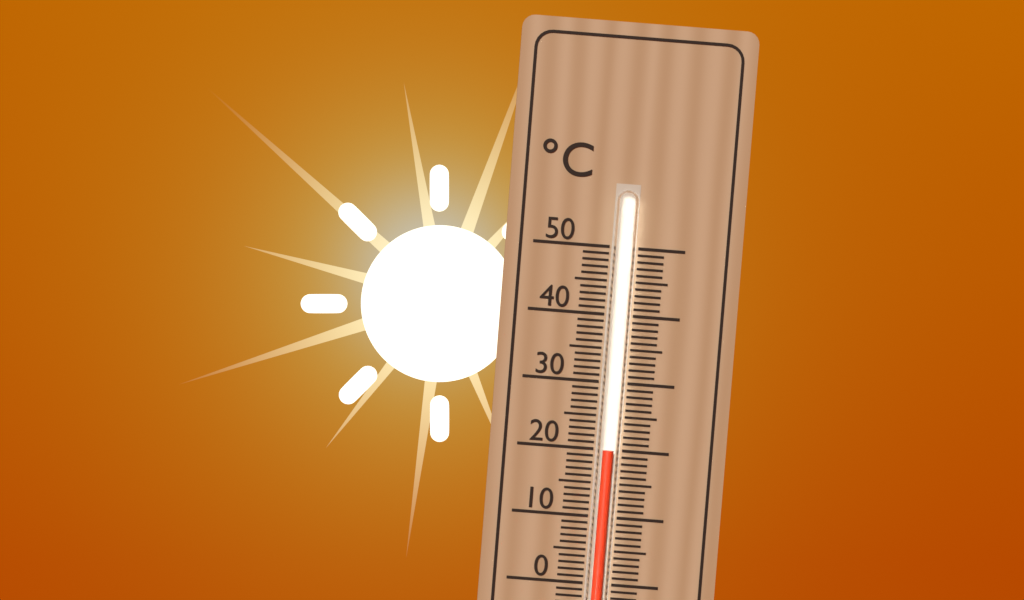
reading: 20 °C
